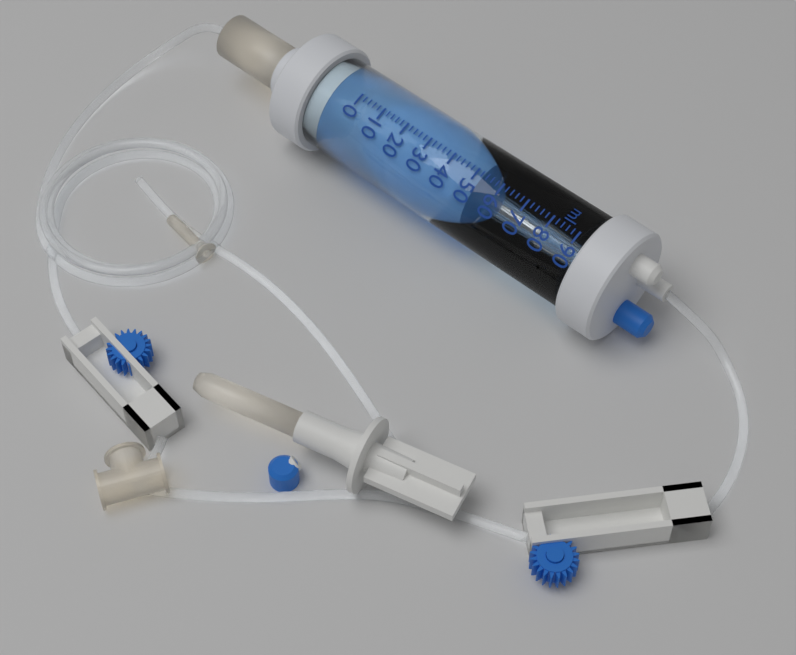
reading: 52 ml
